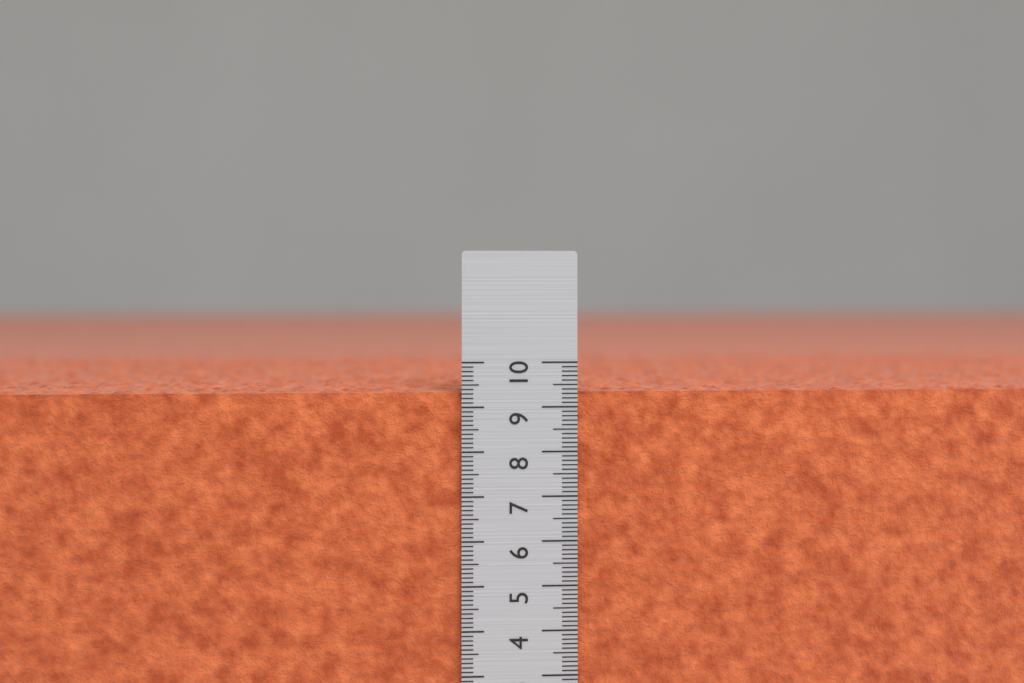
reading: 9.4 cm
